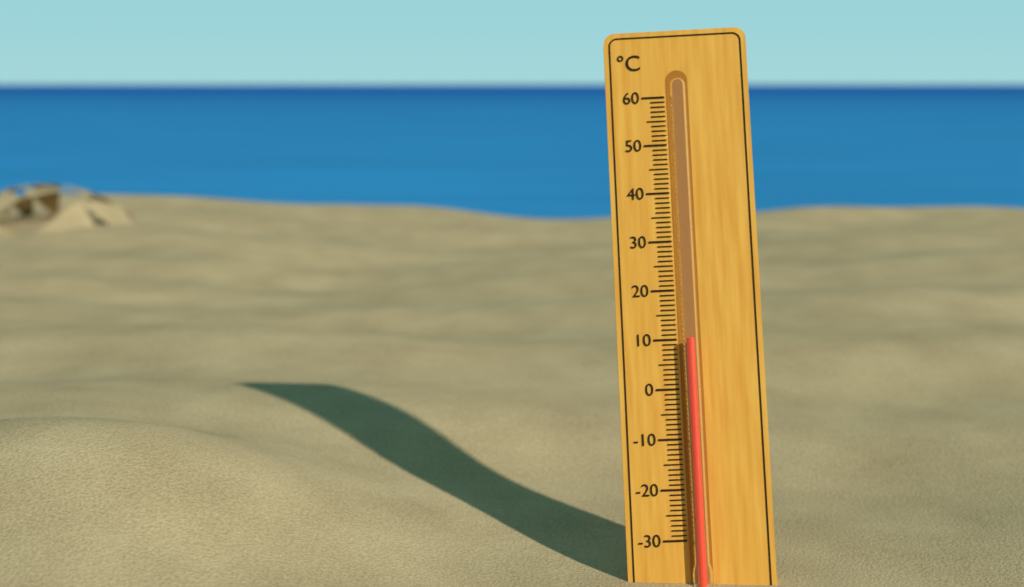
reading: 10 °C
